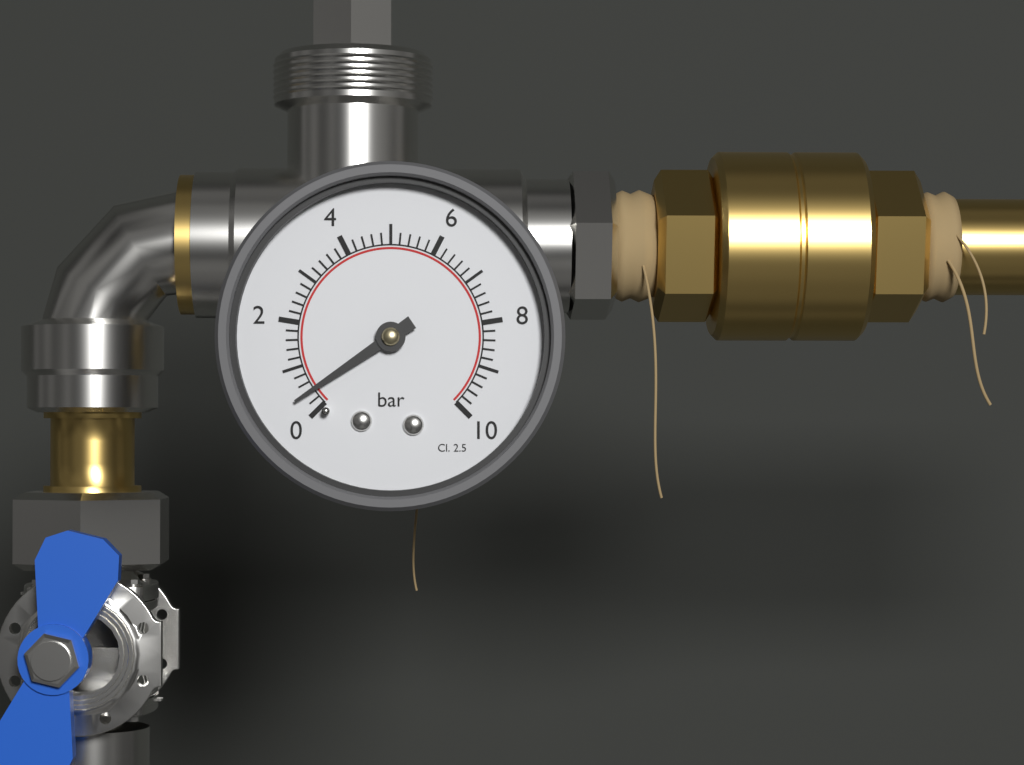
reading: 0.4 bar
